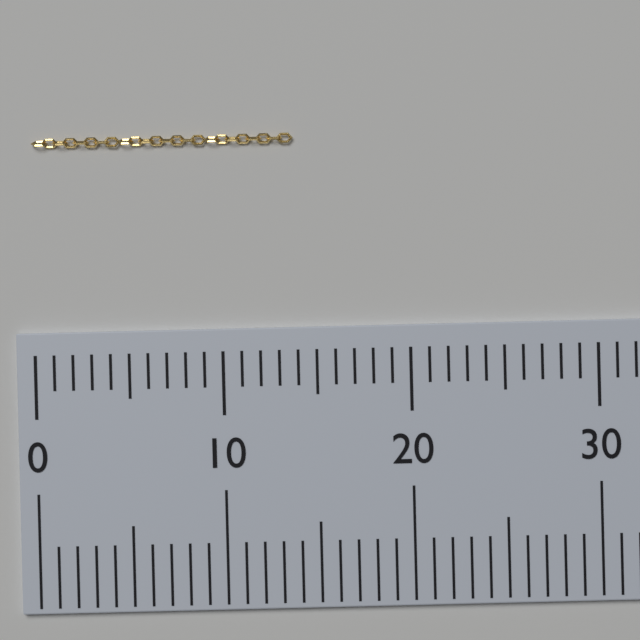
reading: 14 (no unit)
